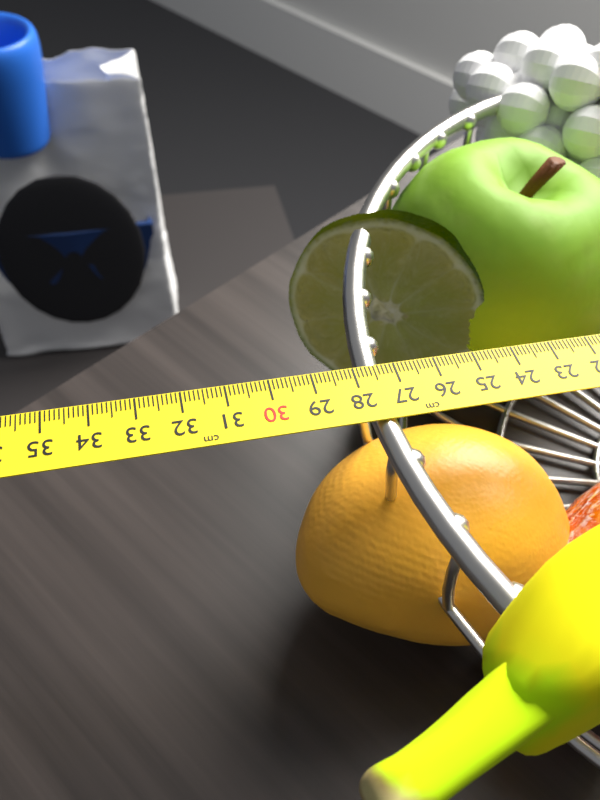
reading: 27.9 cm
